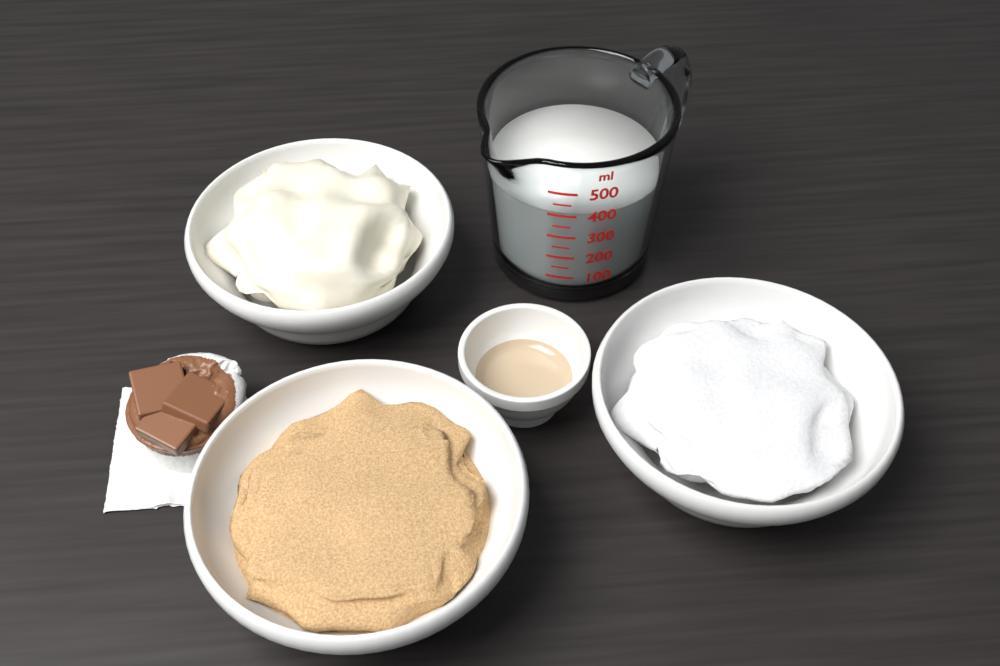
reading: 400 ml
